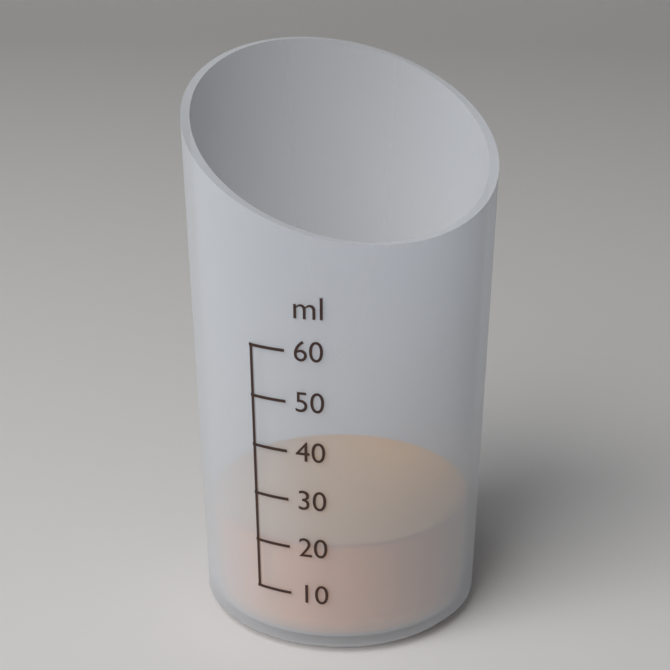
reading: 20 ml
